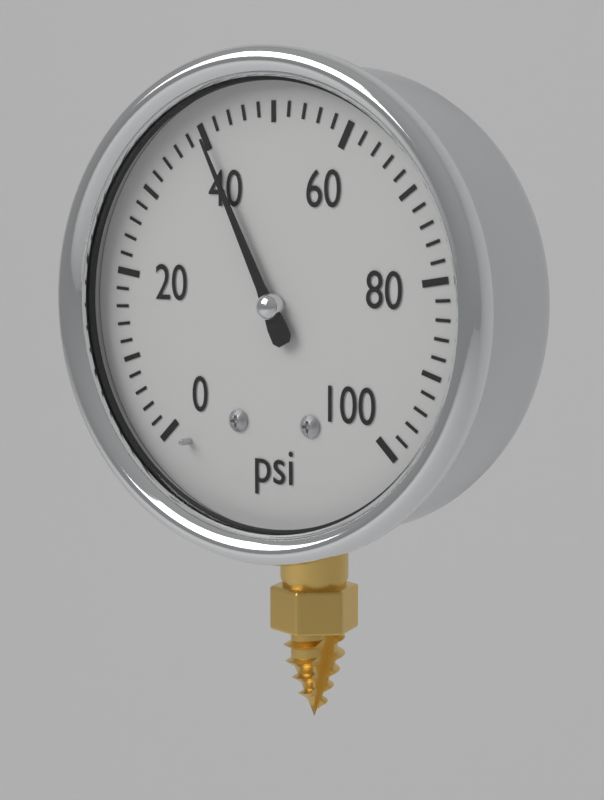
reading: 40 psi
